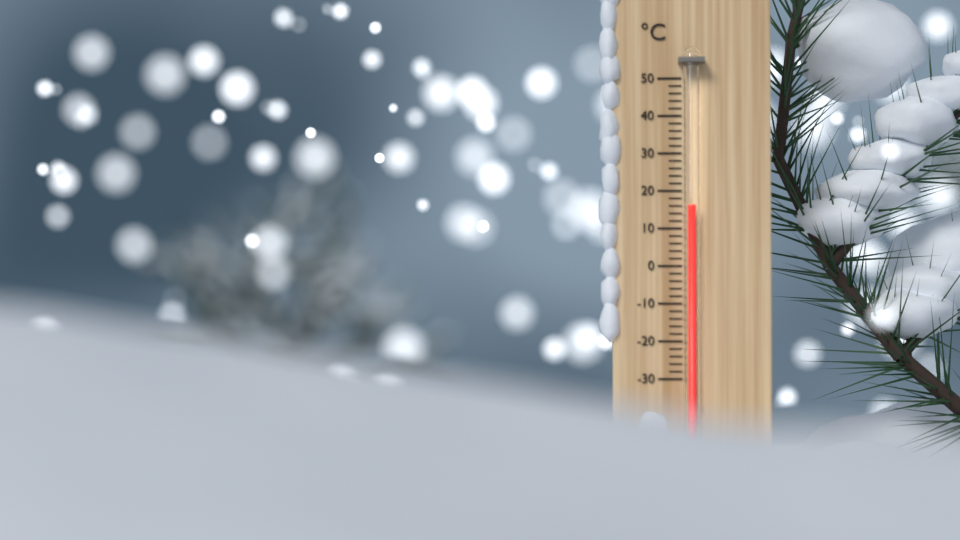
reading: 16 °C
